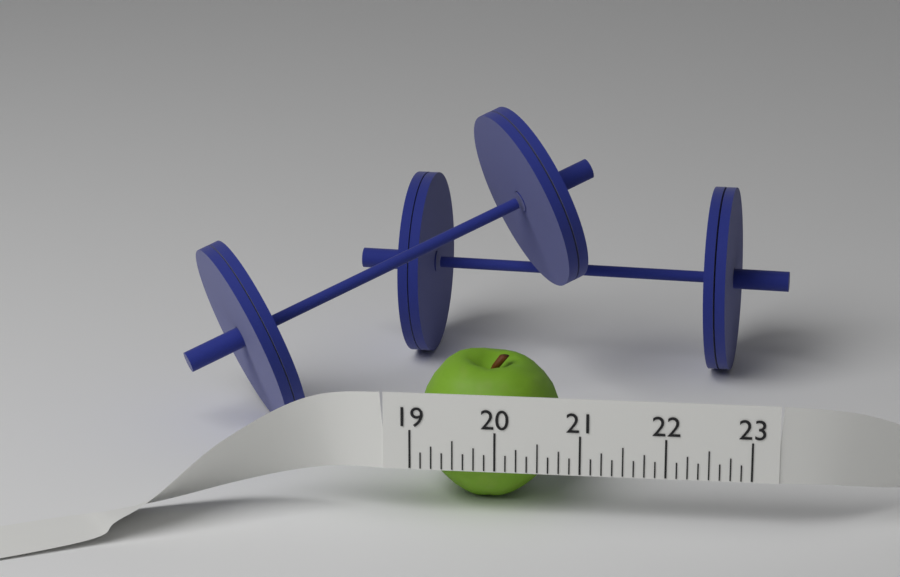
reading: 20.750 (no unit)
